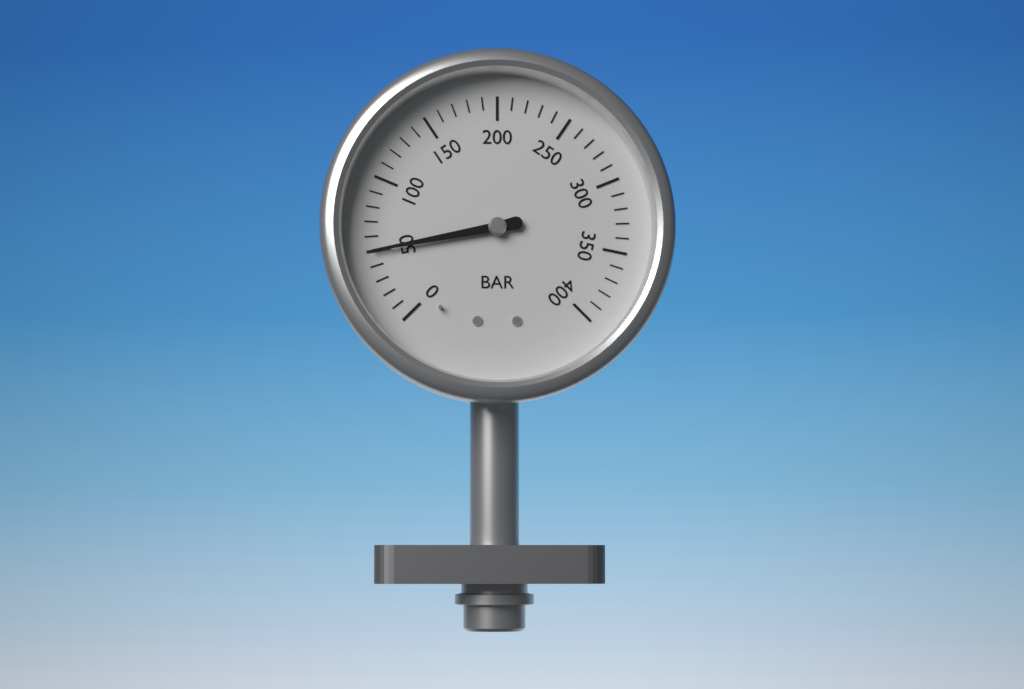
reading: 50 bar
